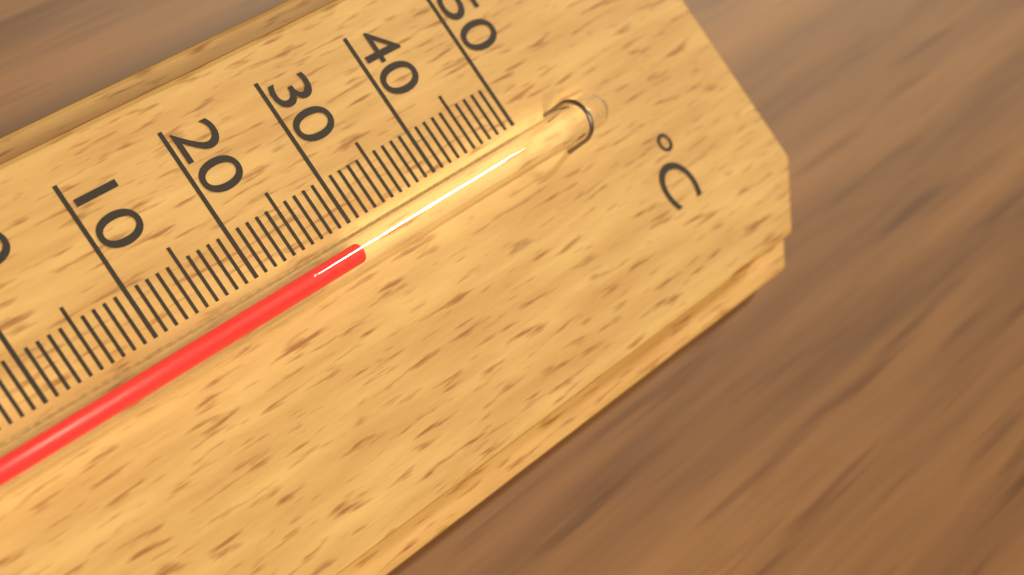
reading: 27 °C
